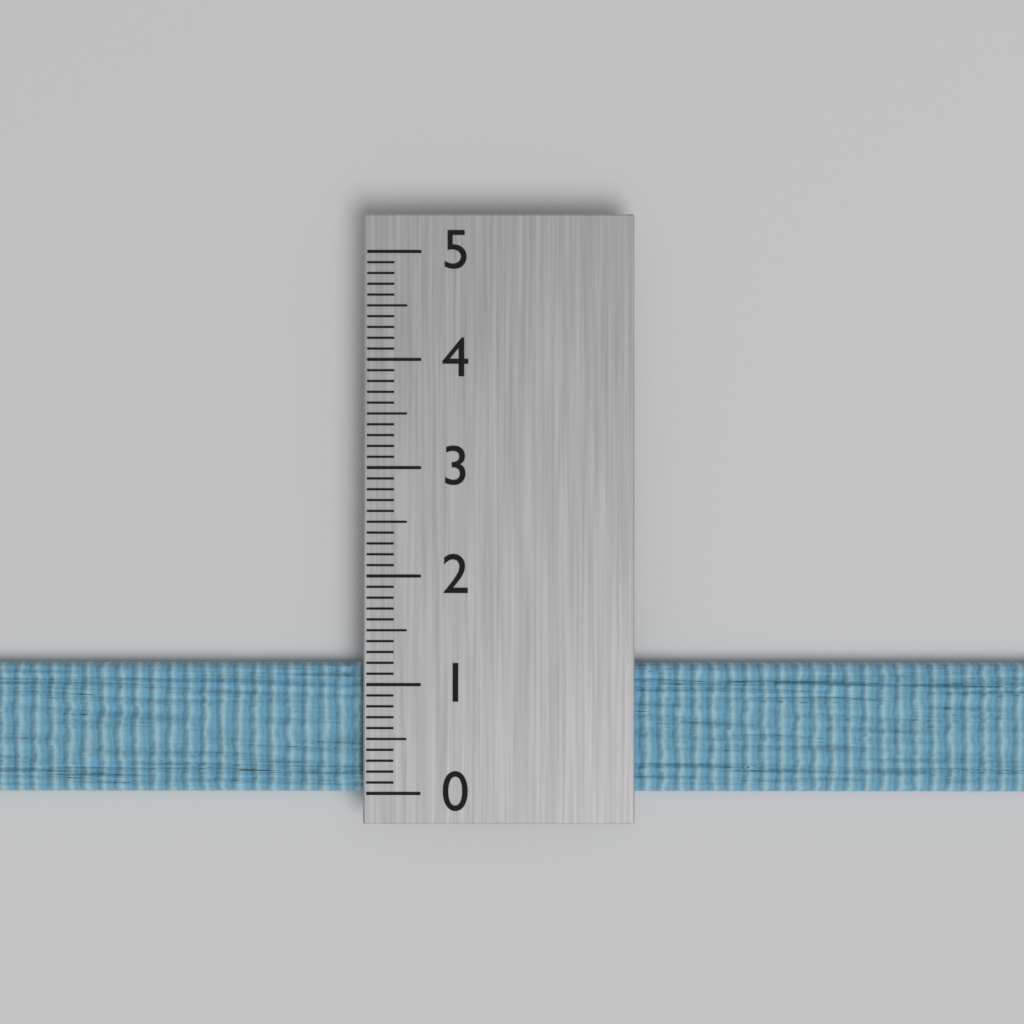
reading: 1.2 (no unit)
